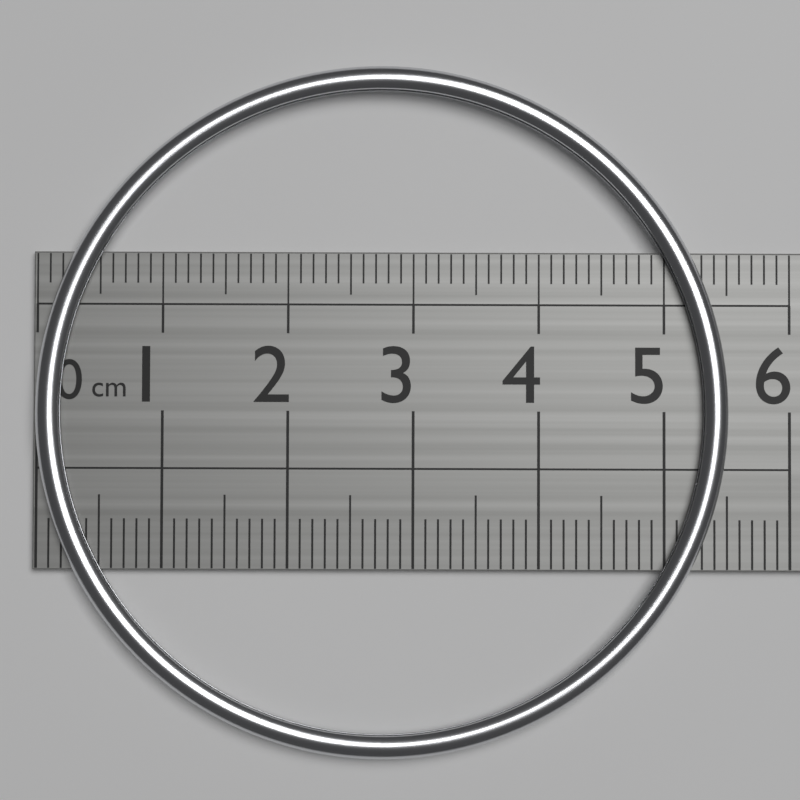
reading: 5.5 cm
